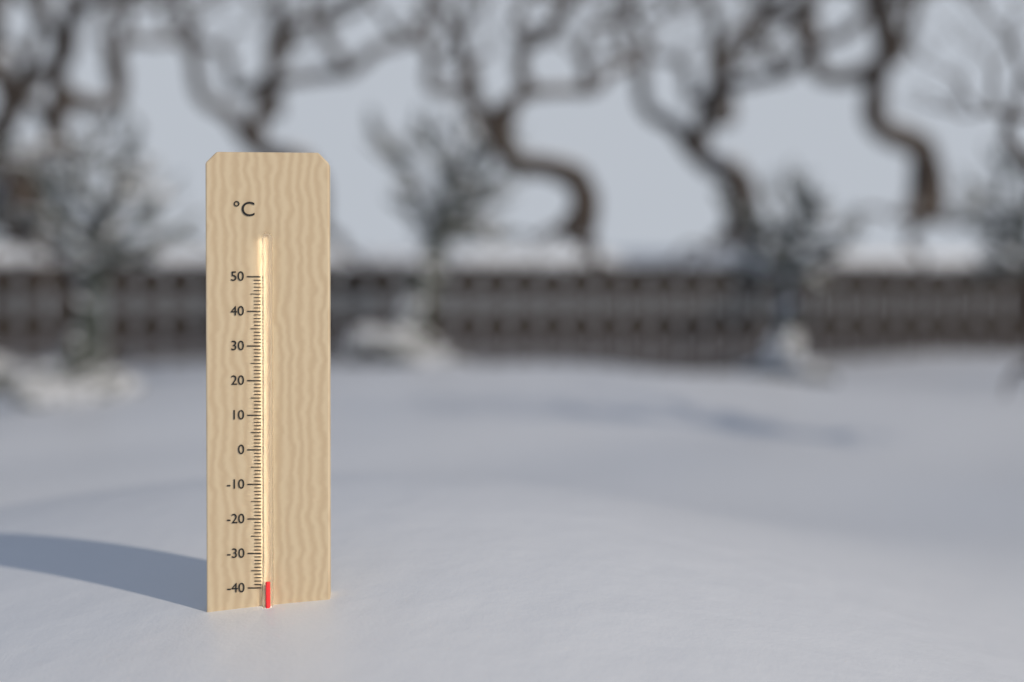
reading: -38 °C
